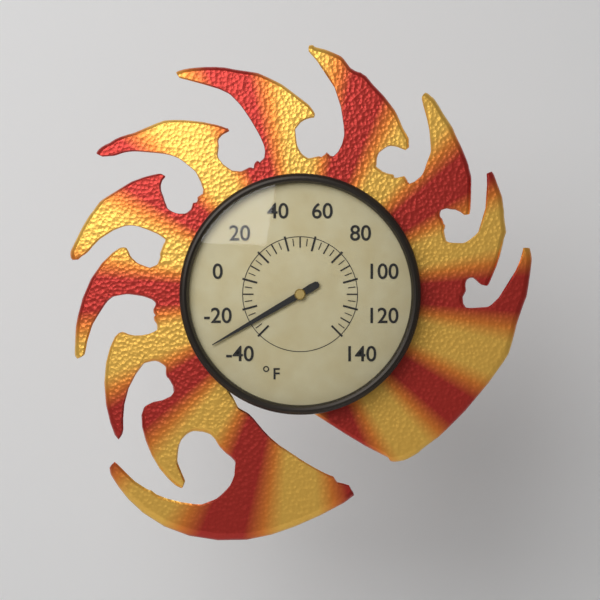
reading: -30 °F
